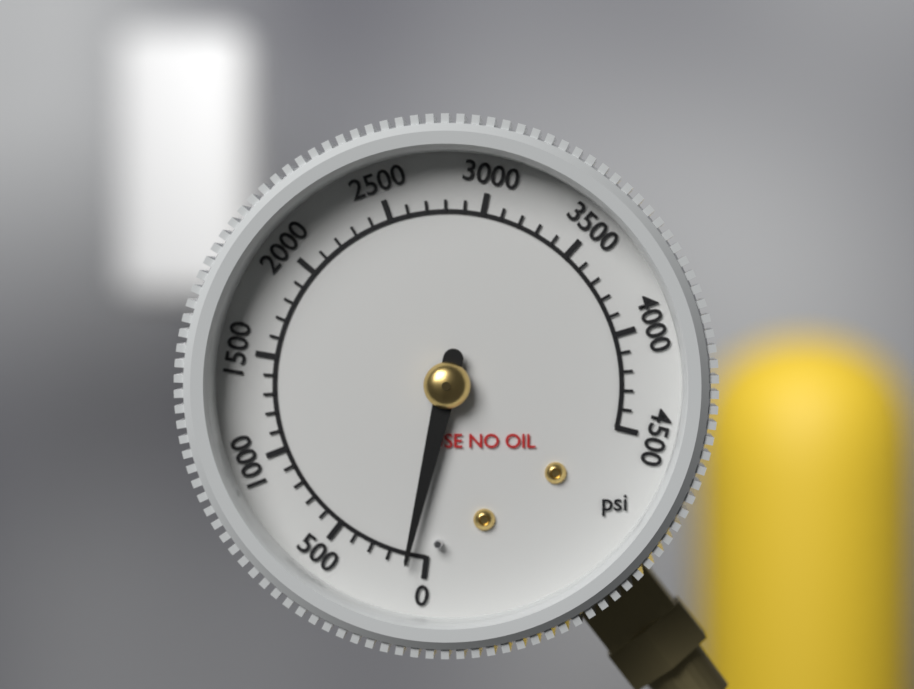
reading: 100 psi
